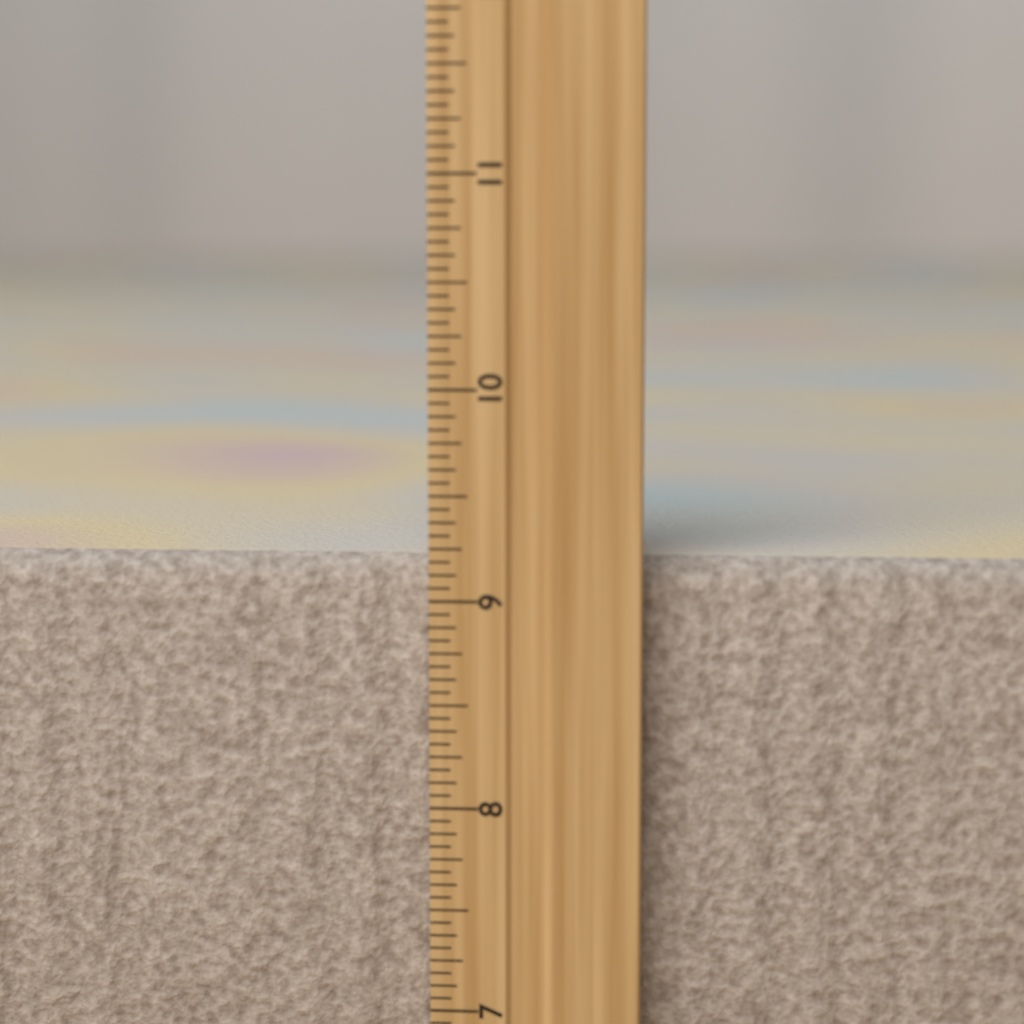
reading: 9.1875 inch
